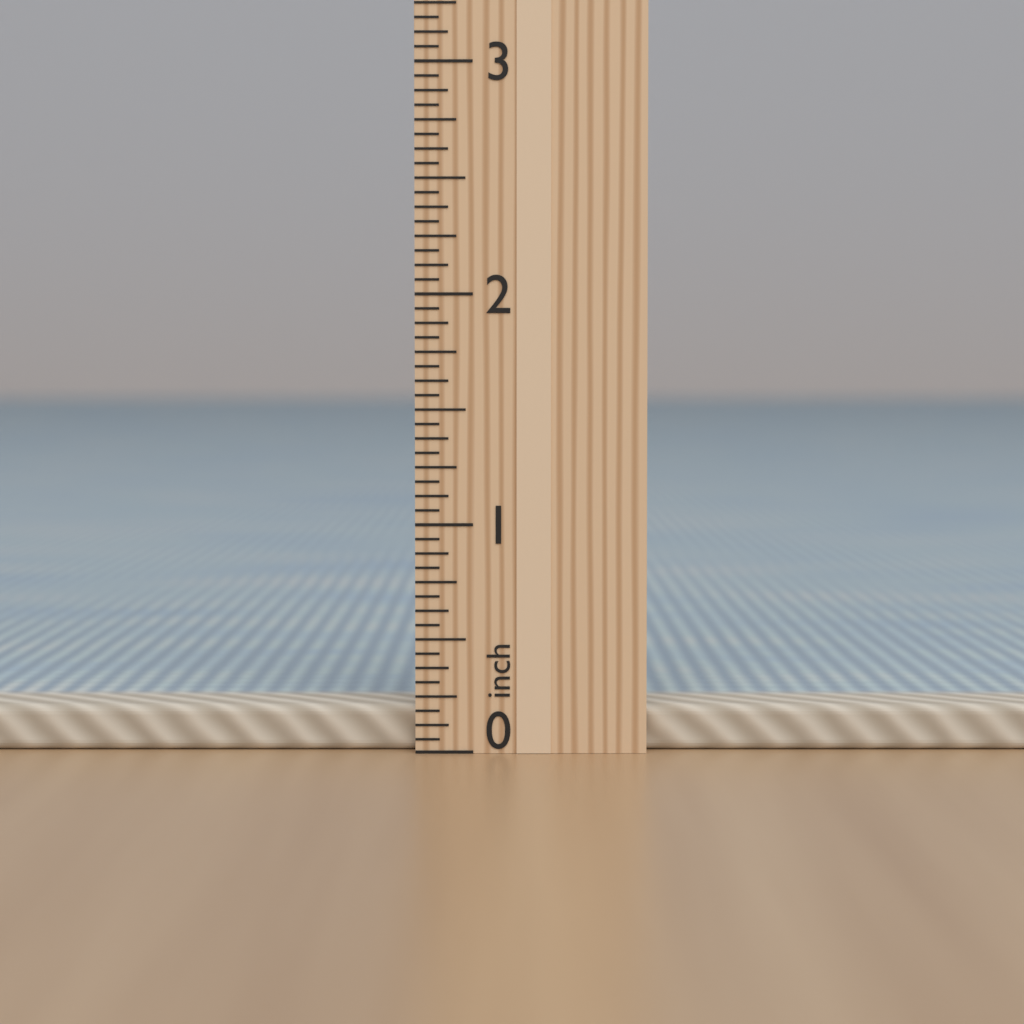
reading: 0.2000 in
